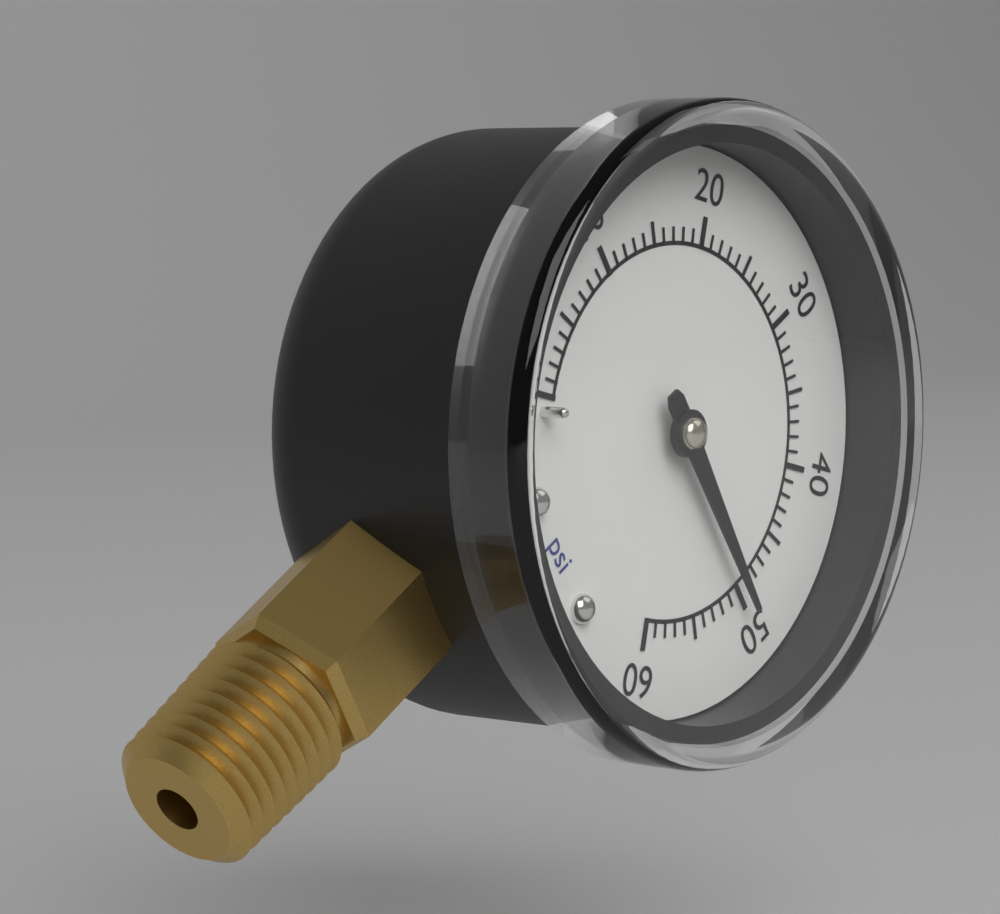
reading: 50 psi
